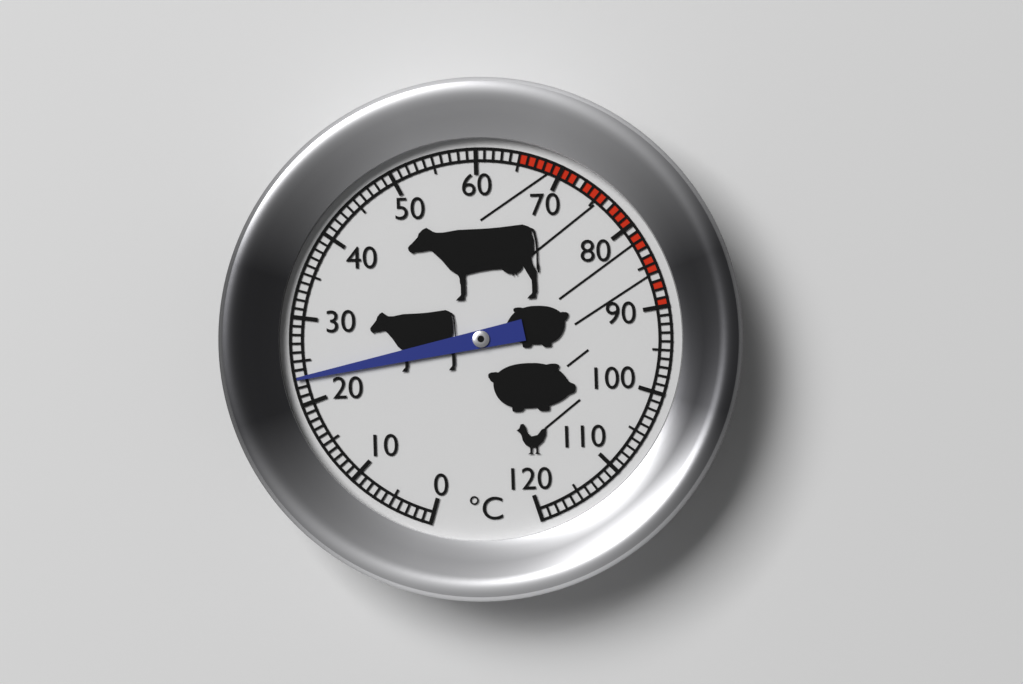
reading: 23 °C
